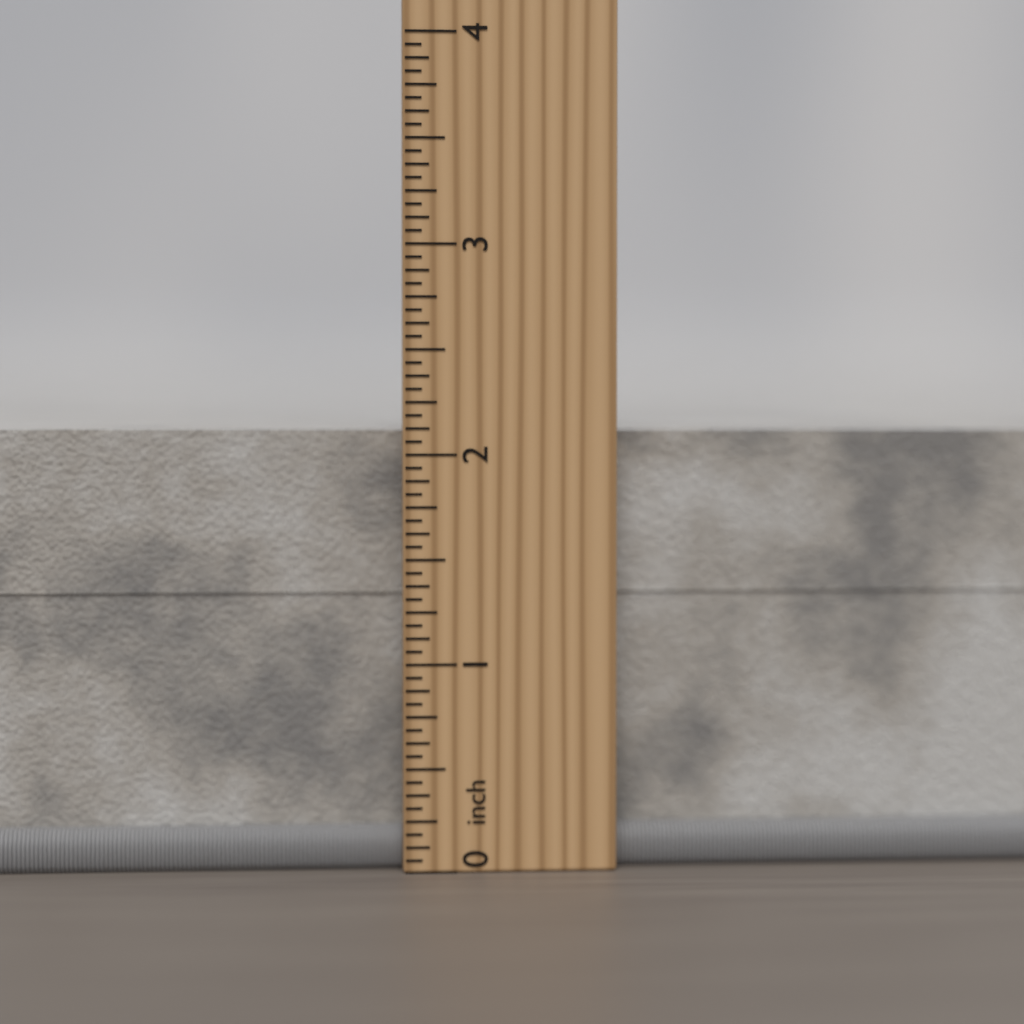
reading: 2.1250 inch
